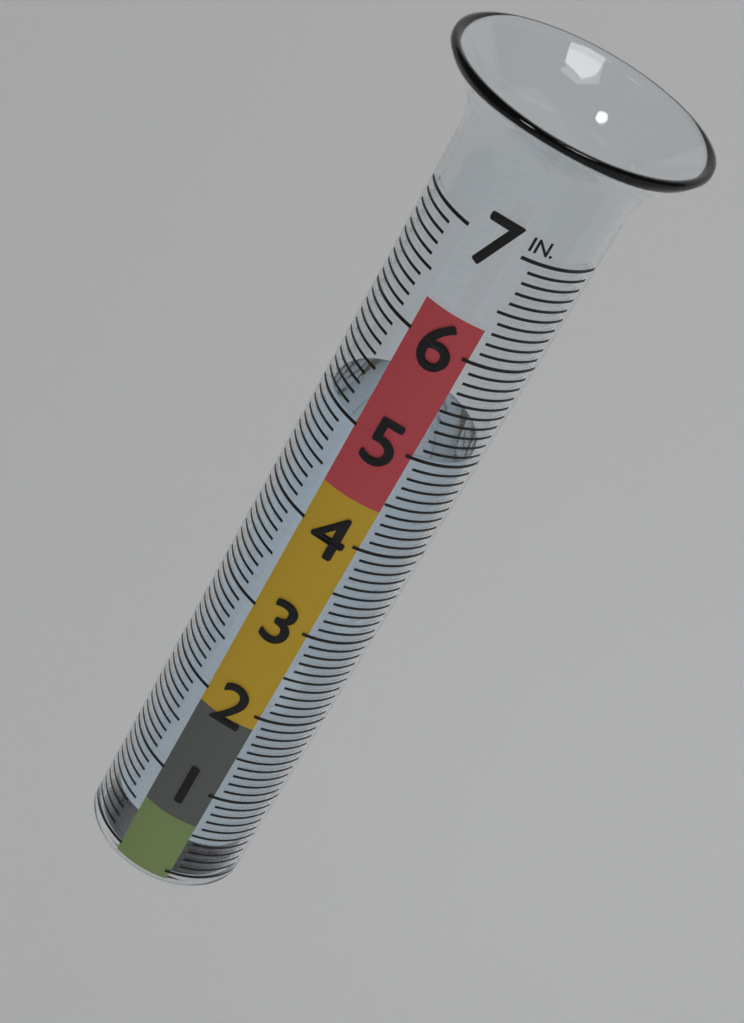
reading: 5.0 in
